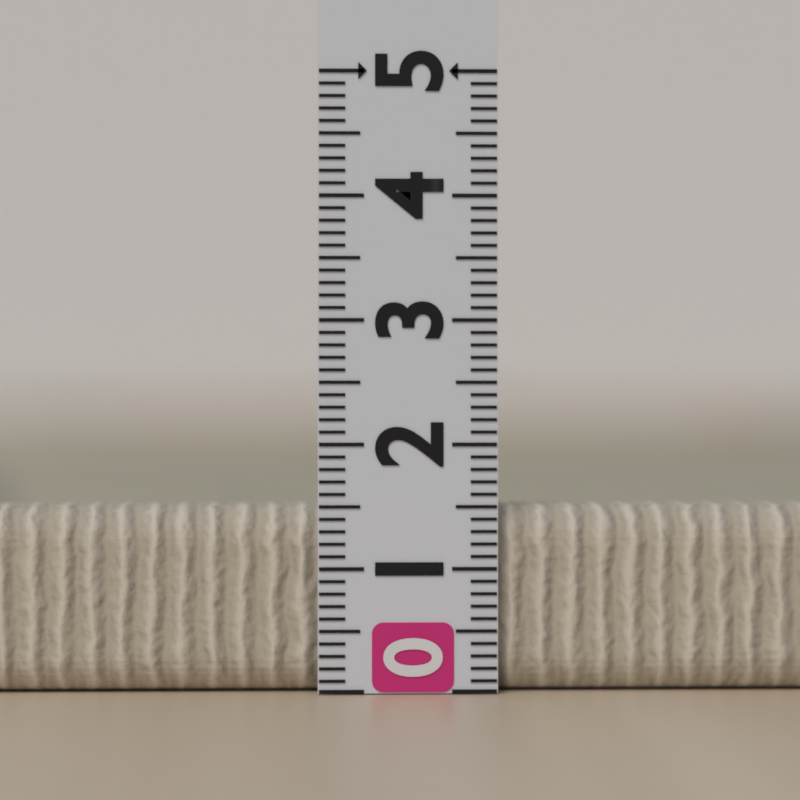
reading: 1.5 (no unit)
